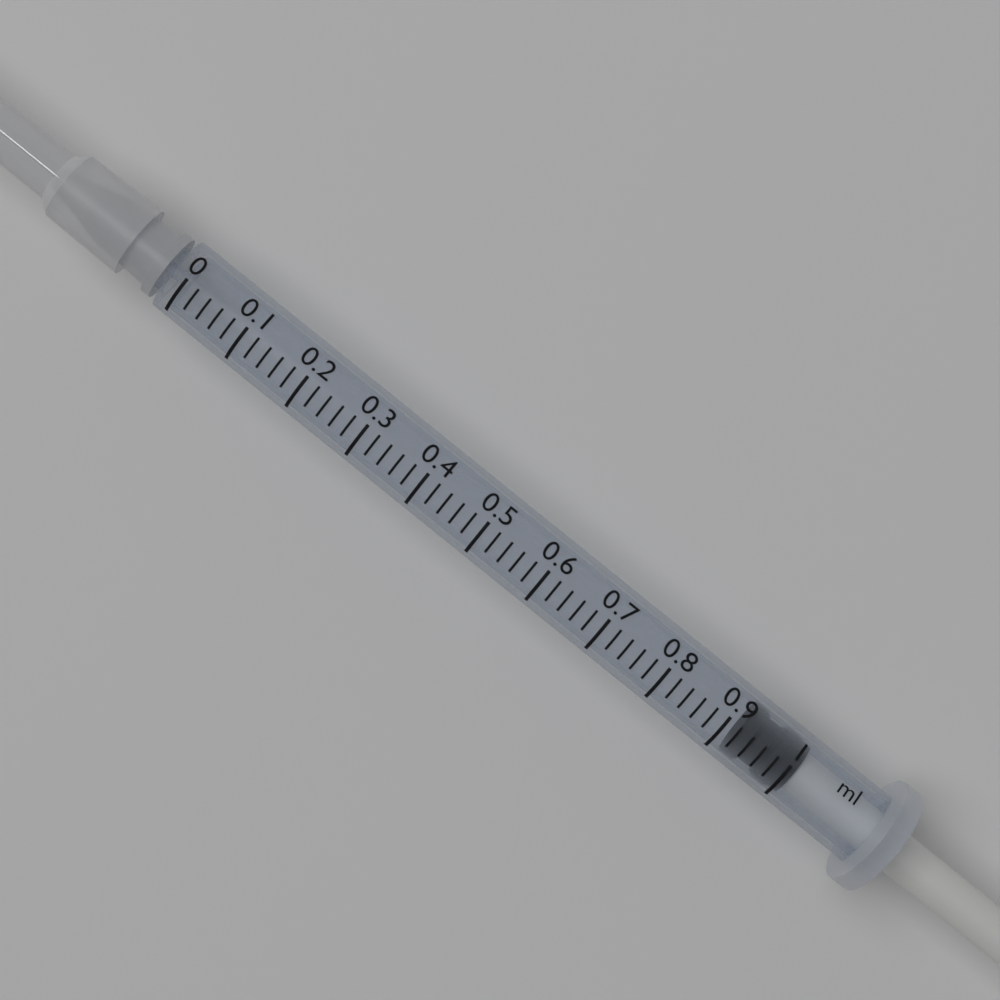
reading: 0.92 ml
